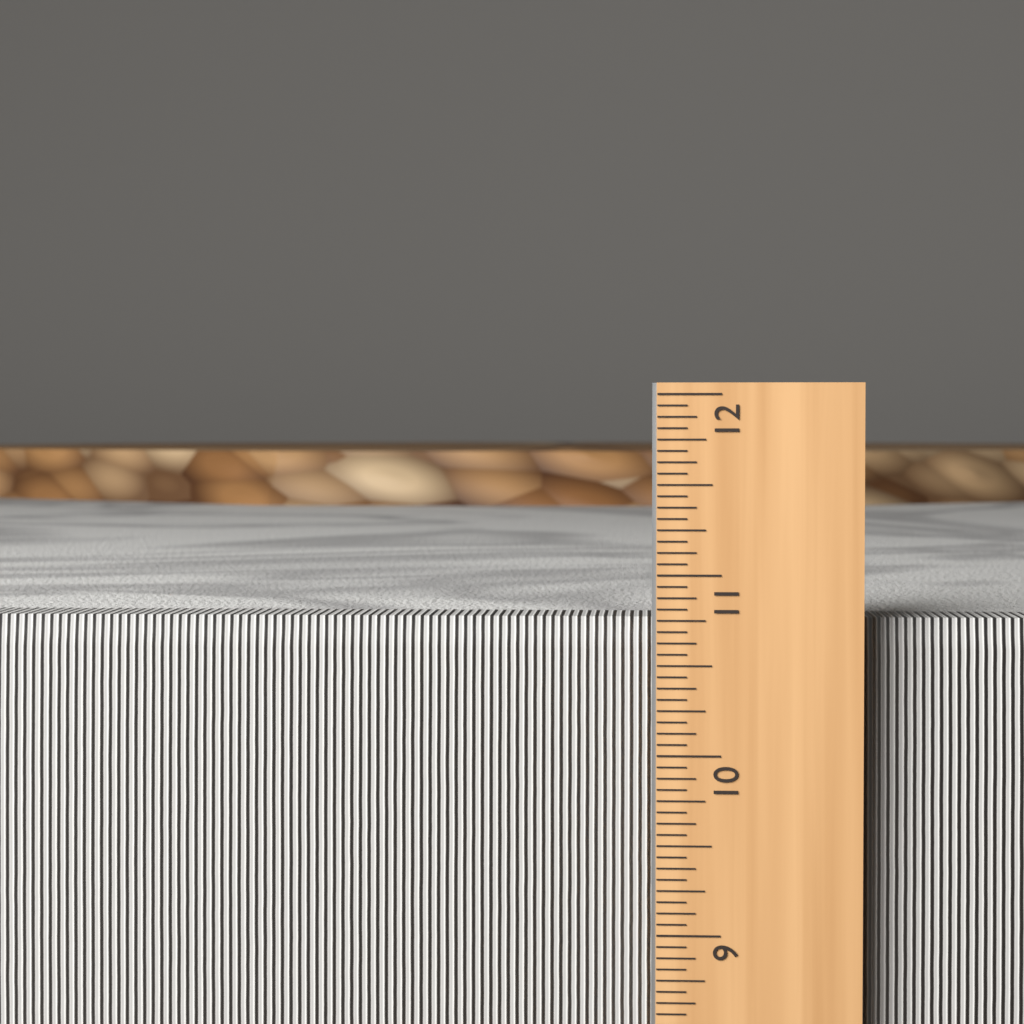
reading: 10.7500 in
